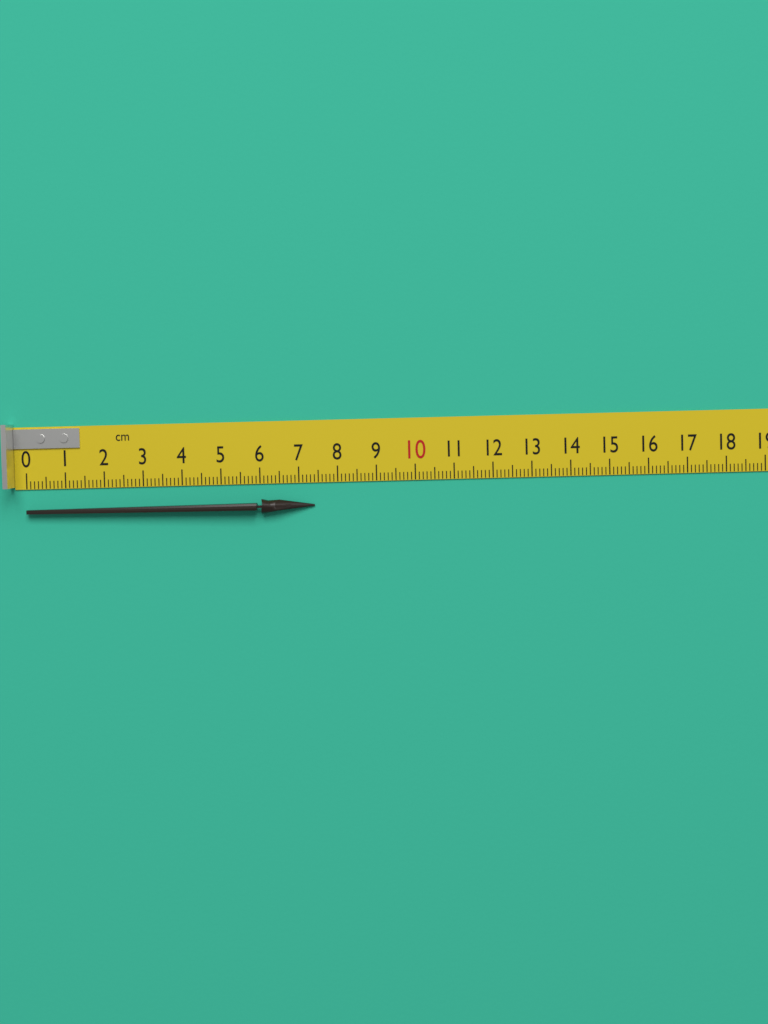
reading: 7.4 cm
